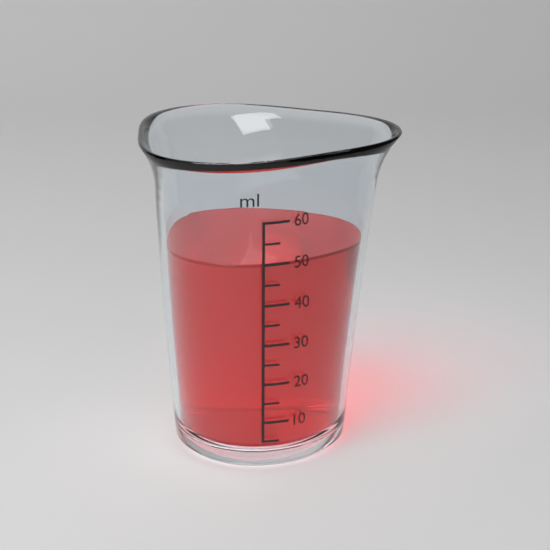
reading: 50 ml
